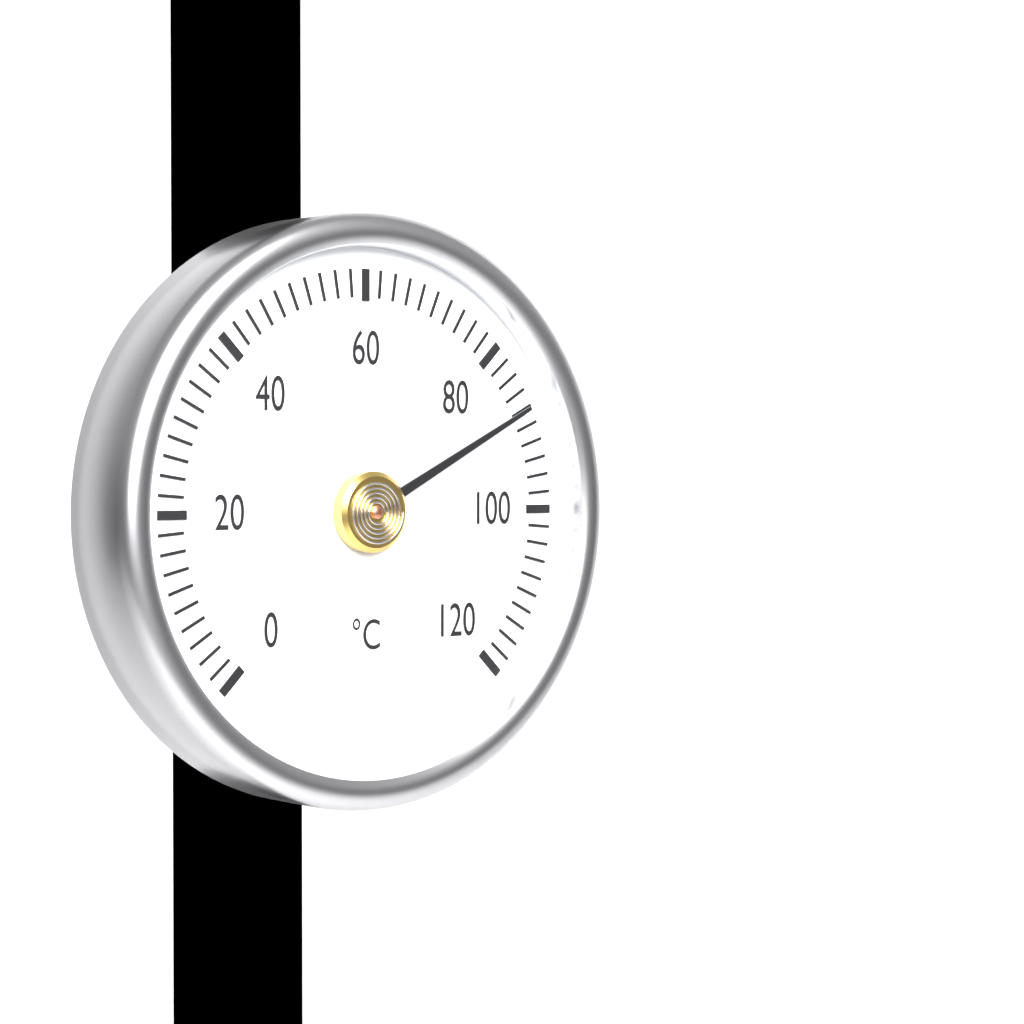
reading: 88 °C
